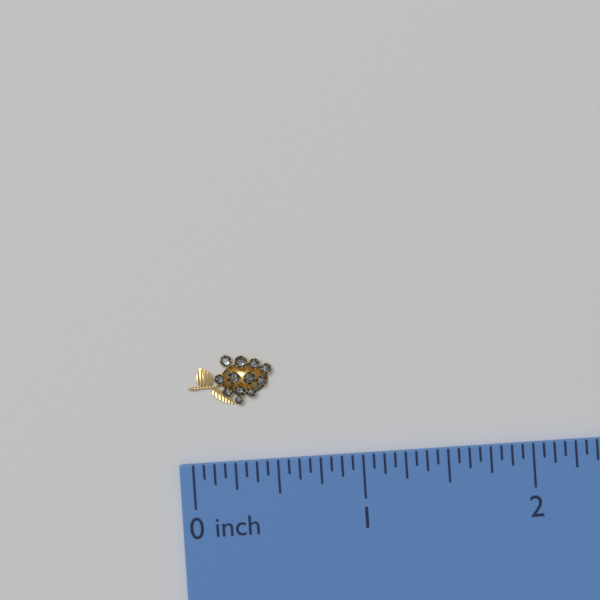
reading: 0.5000 inch
